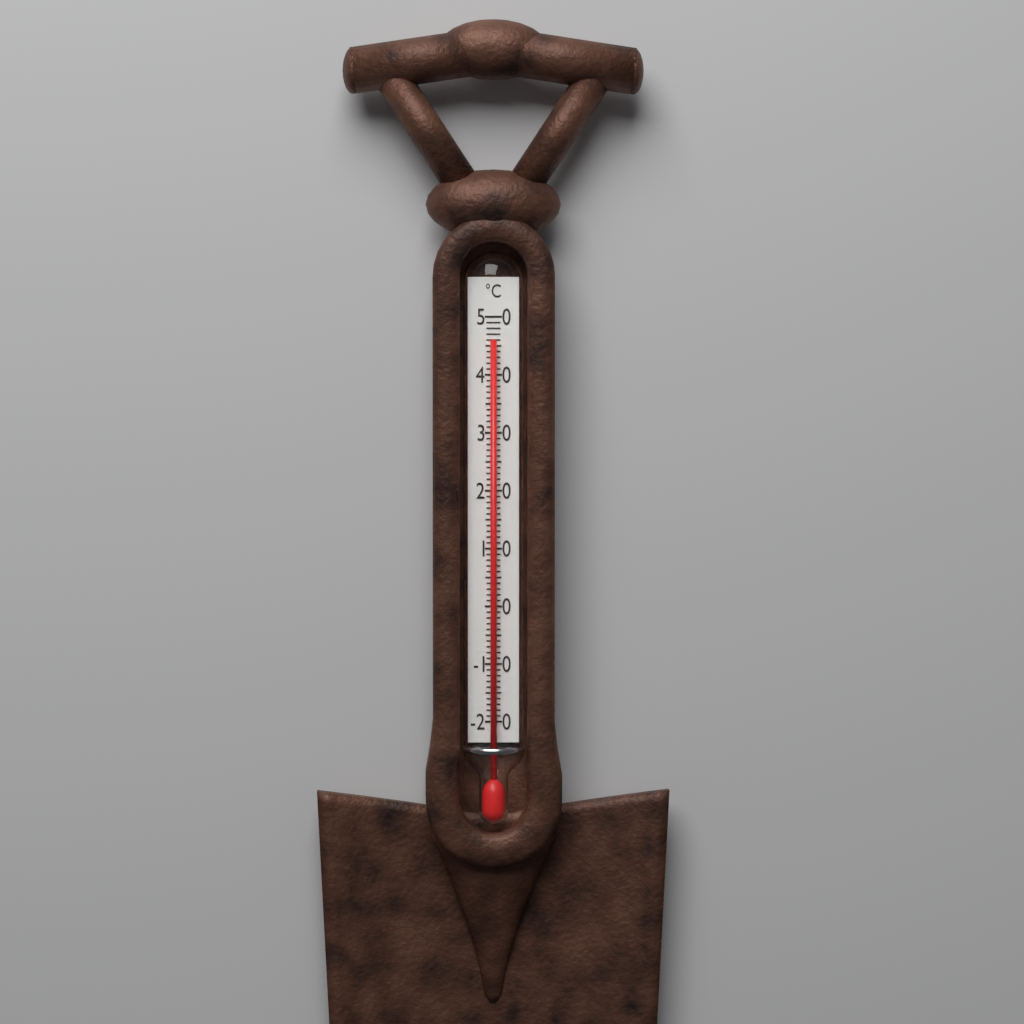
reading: 46 °C
